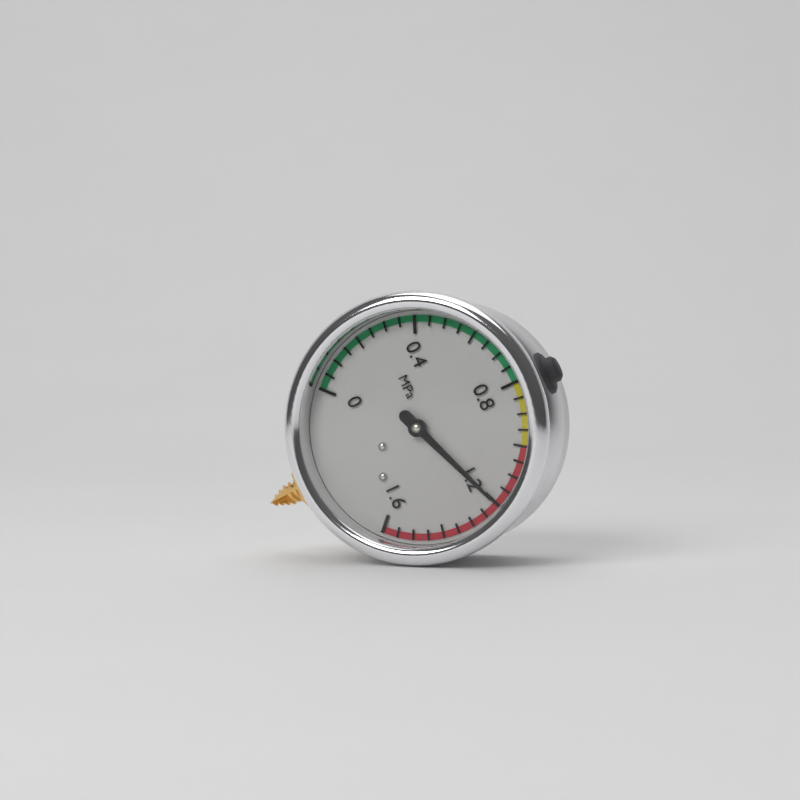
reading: 1.20 MPa
